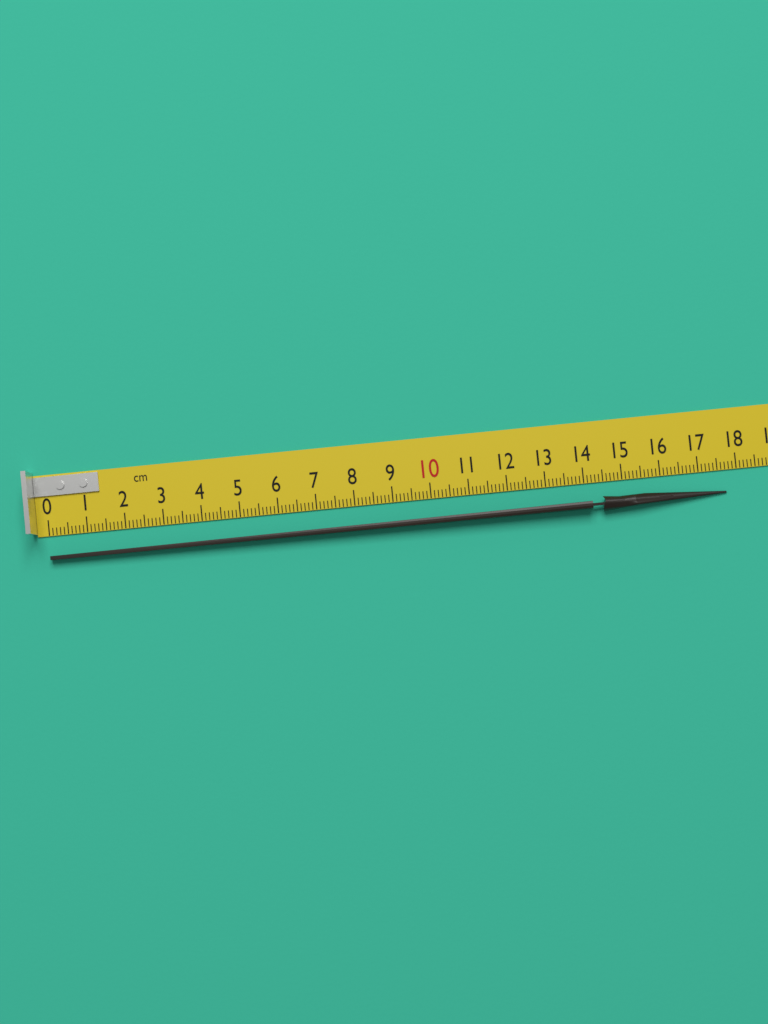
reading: 17.7 cm
